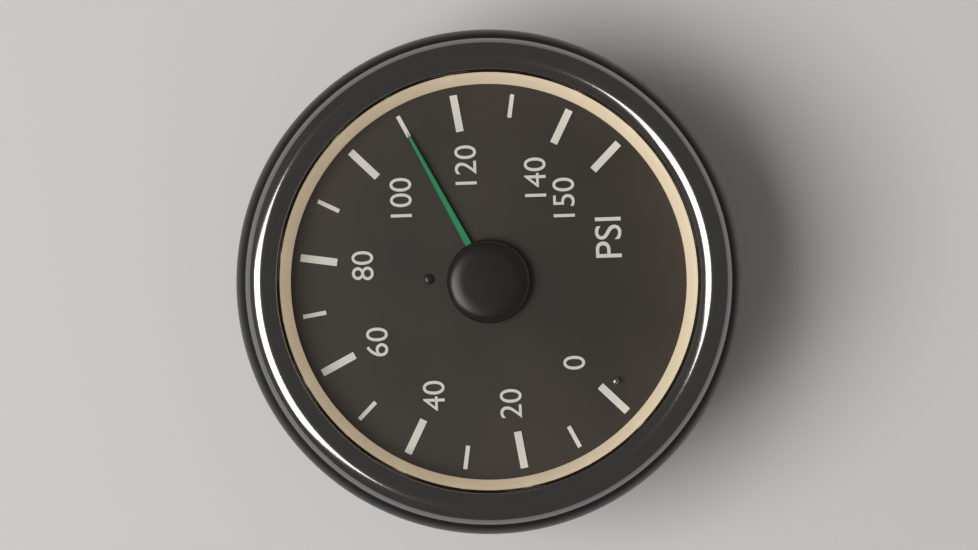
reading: 110 psi
